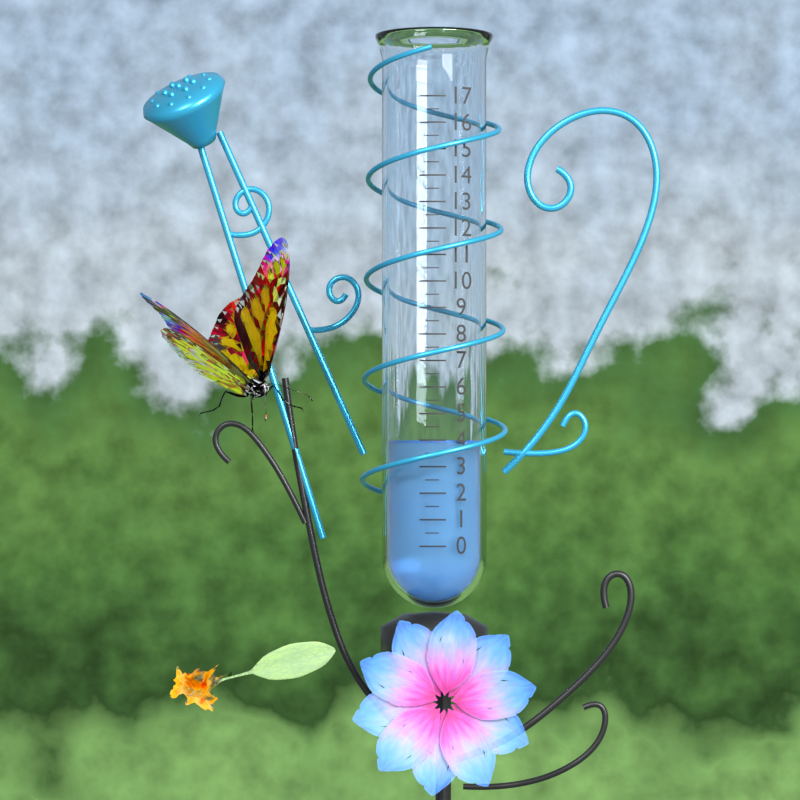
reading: 4.0 (no unit)
